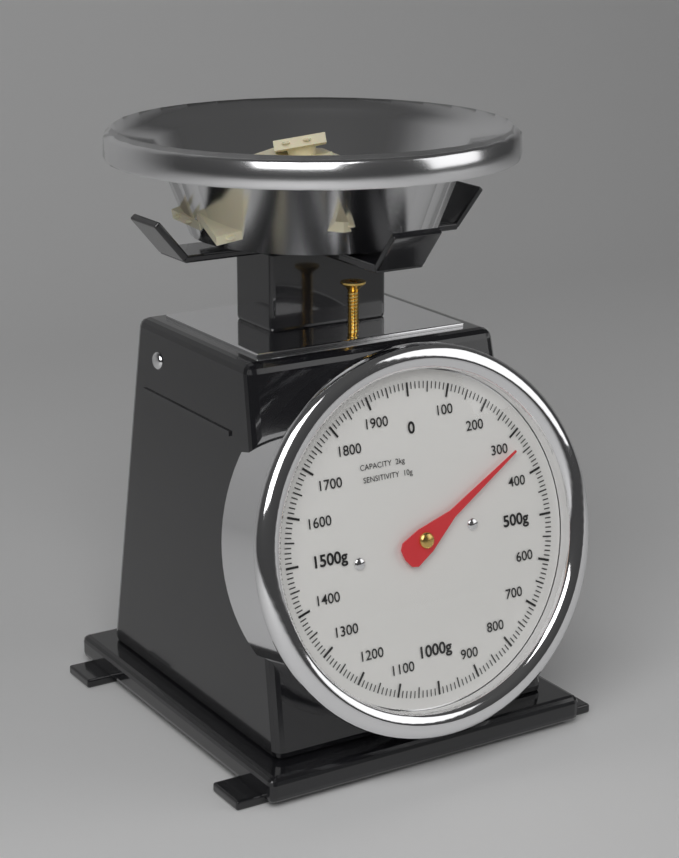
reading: 330 g
